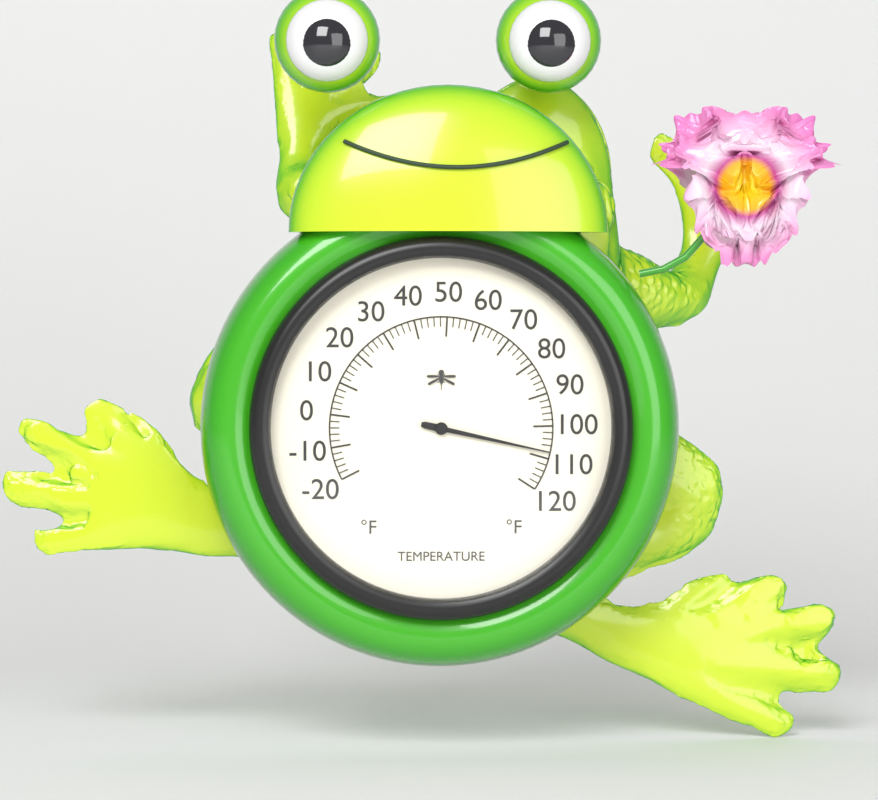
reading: 108 °F
